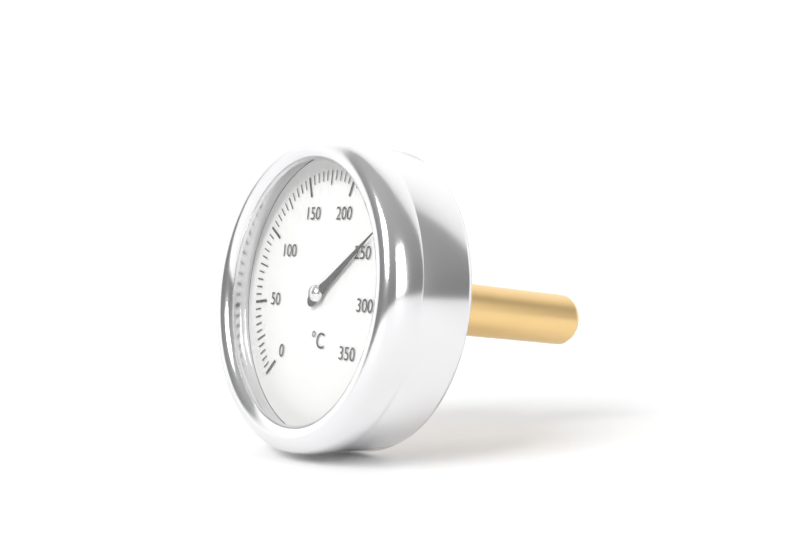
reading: 245 °C
